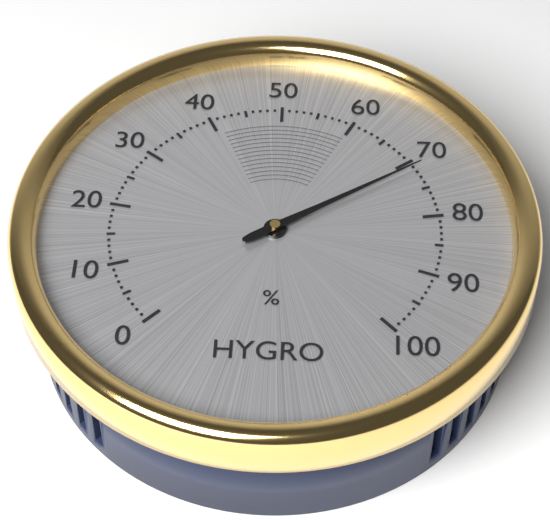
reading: 71 %
